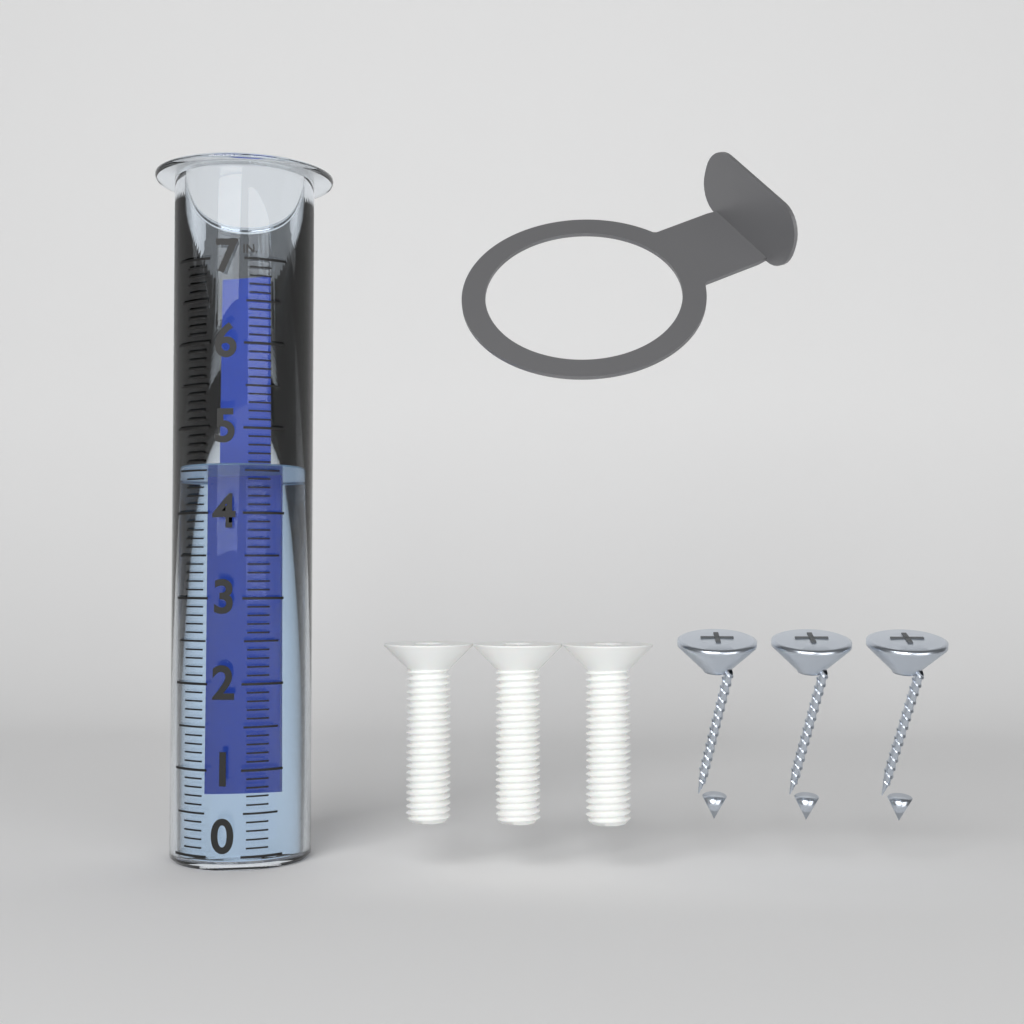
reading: 4.6 in
